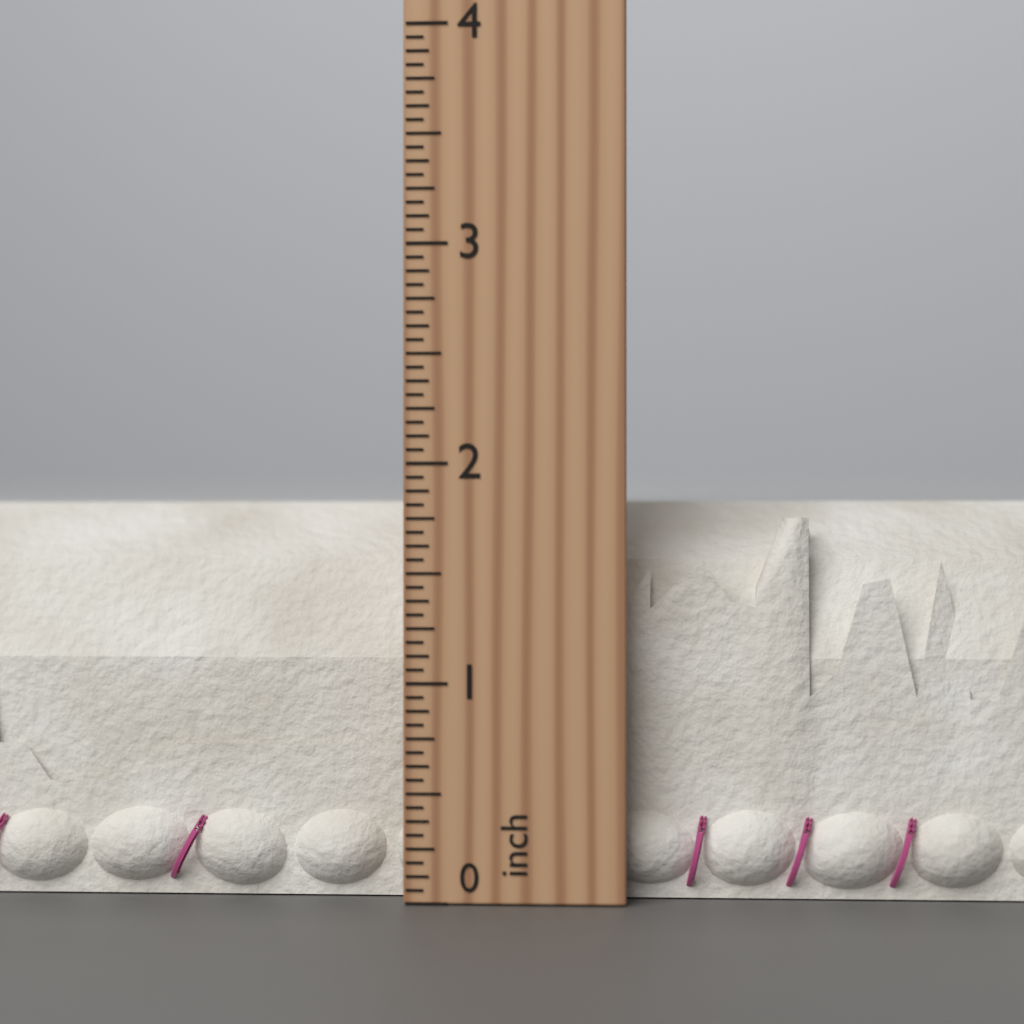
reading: 1.8750 inch
